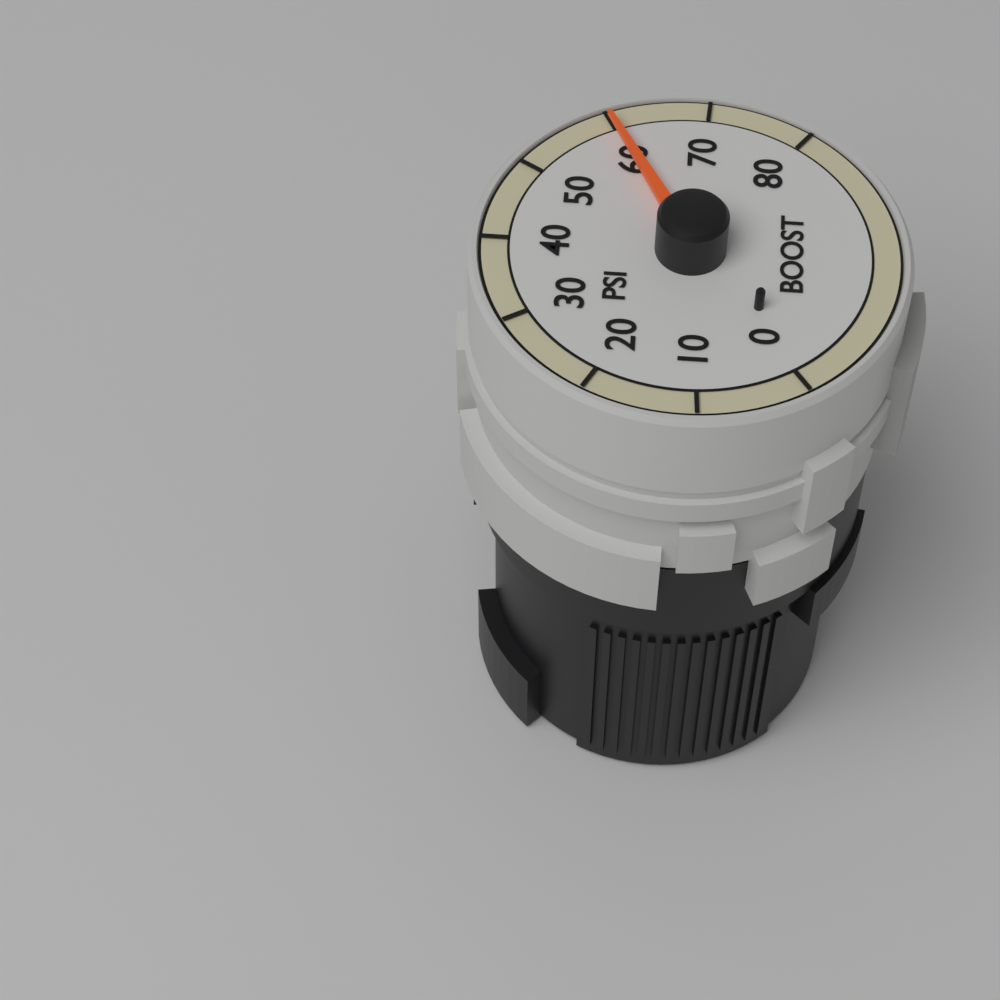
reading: 60 psi
